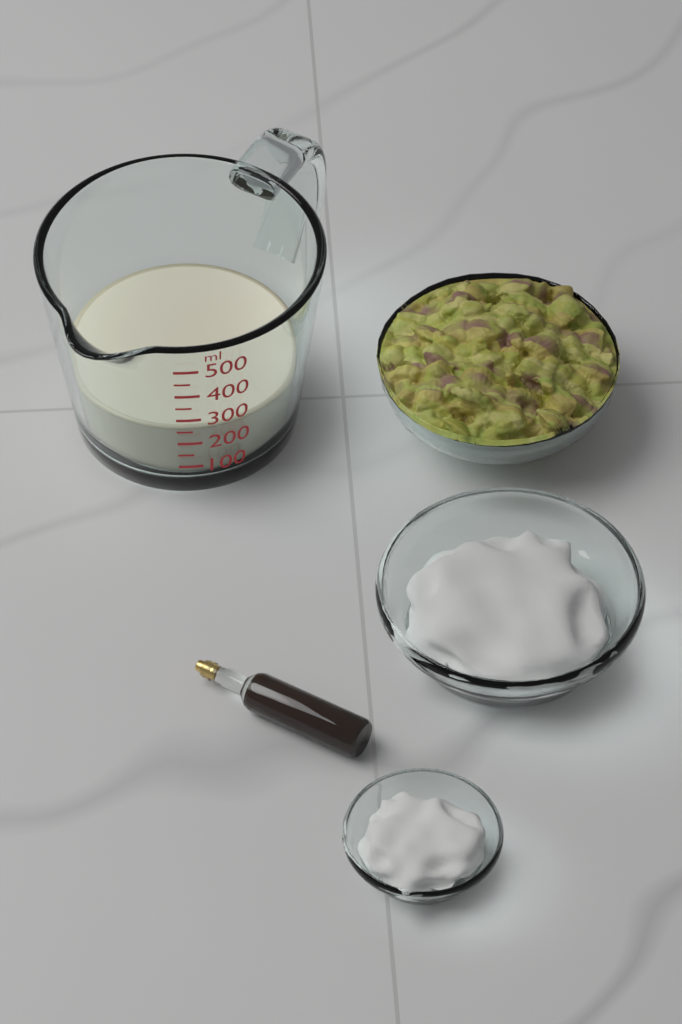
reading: 250 ml
